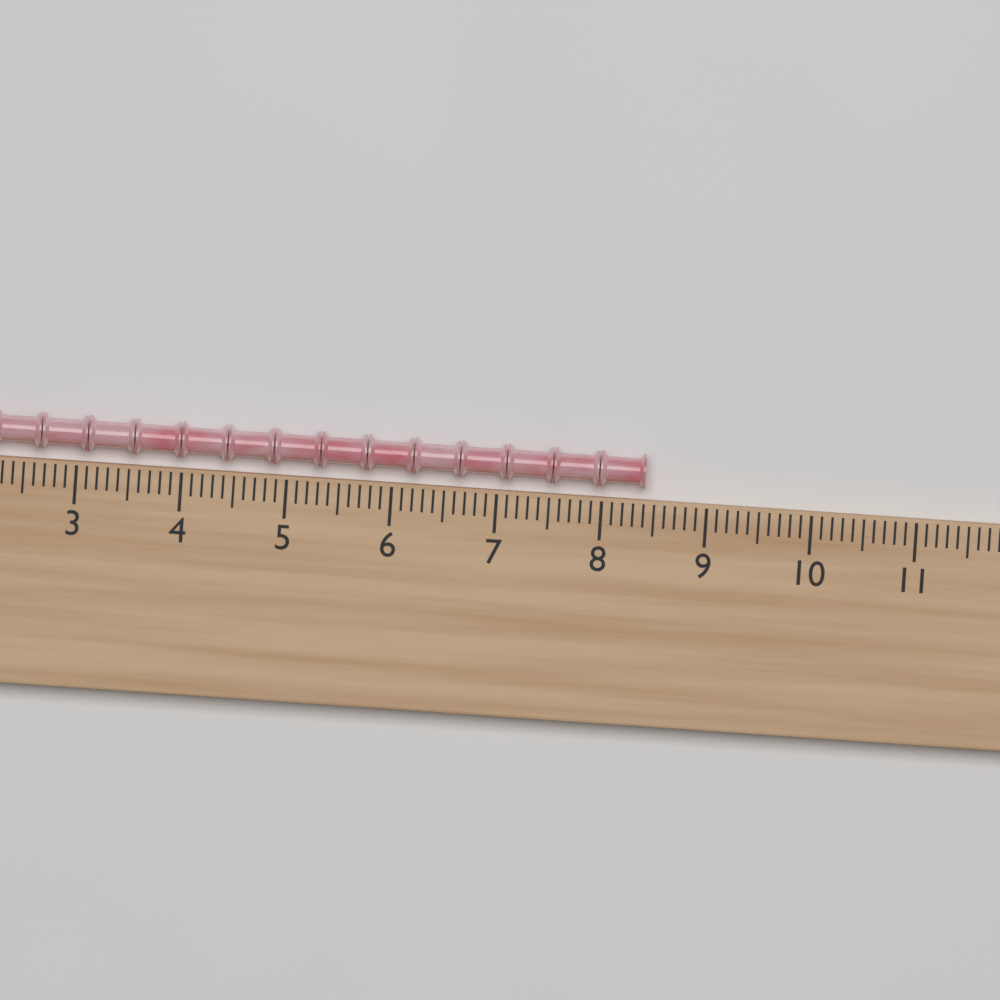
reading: 8.4 (no unit)
